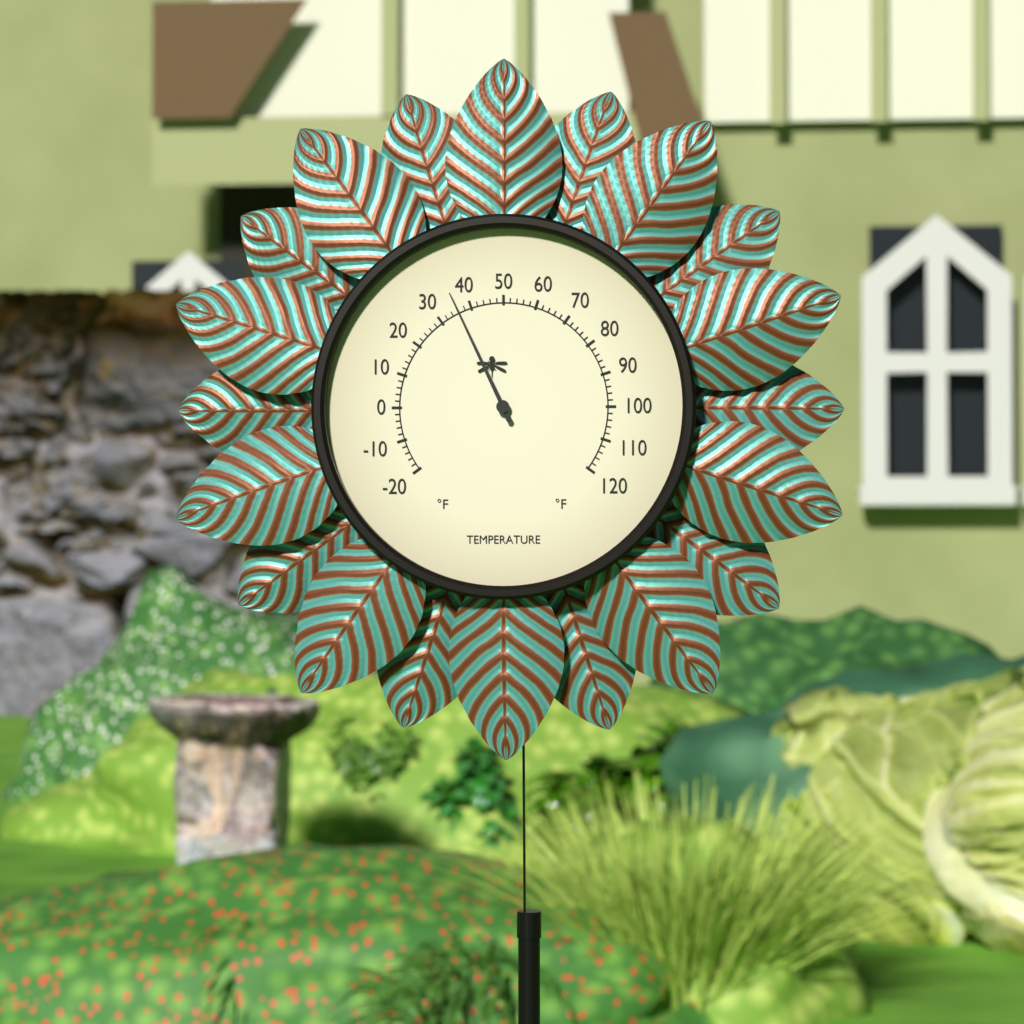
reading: 36 °F
